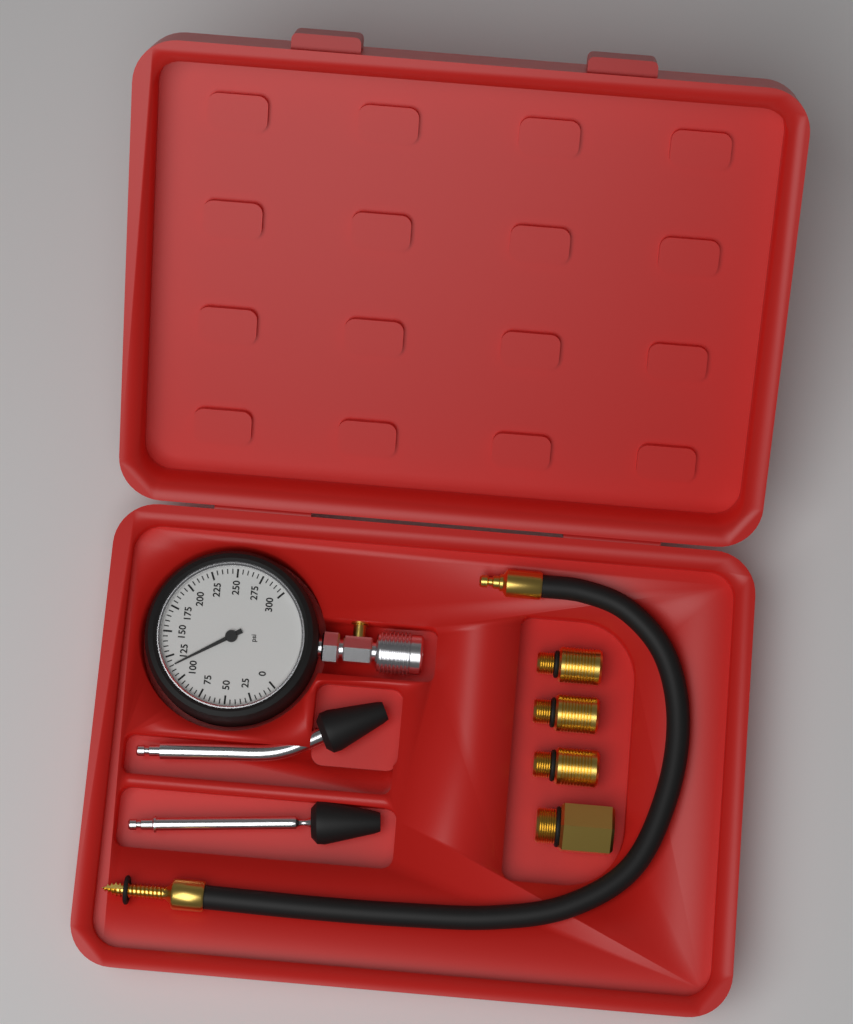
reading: 115 psi
